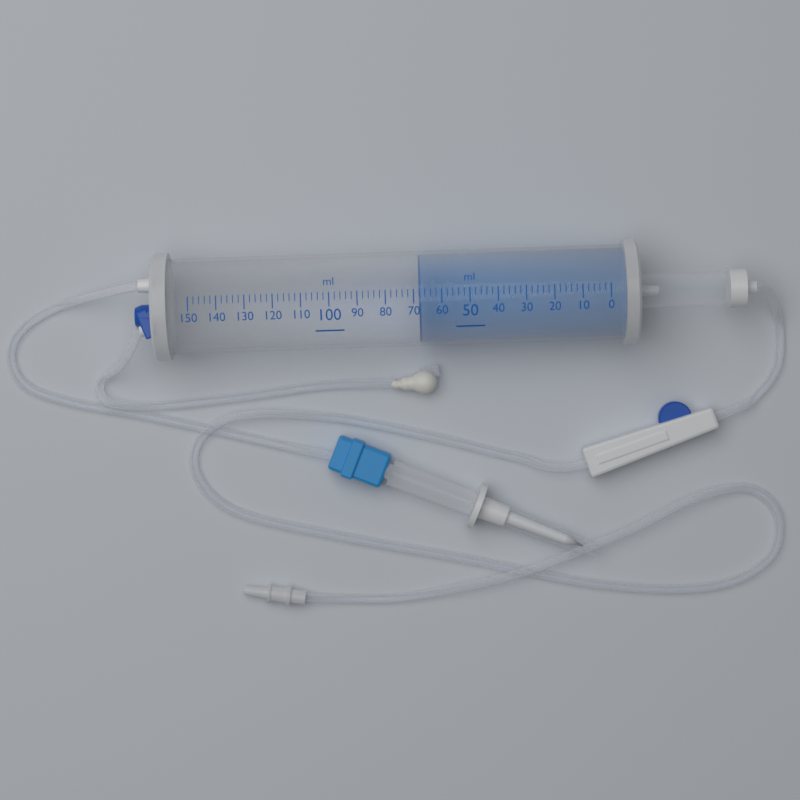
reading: 68 ml
